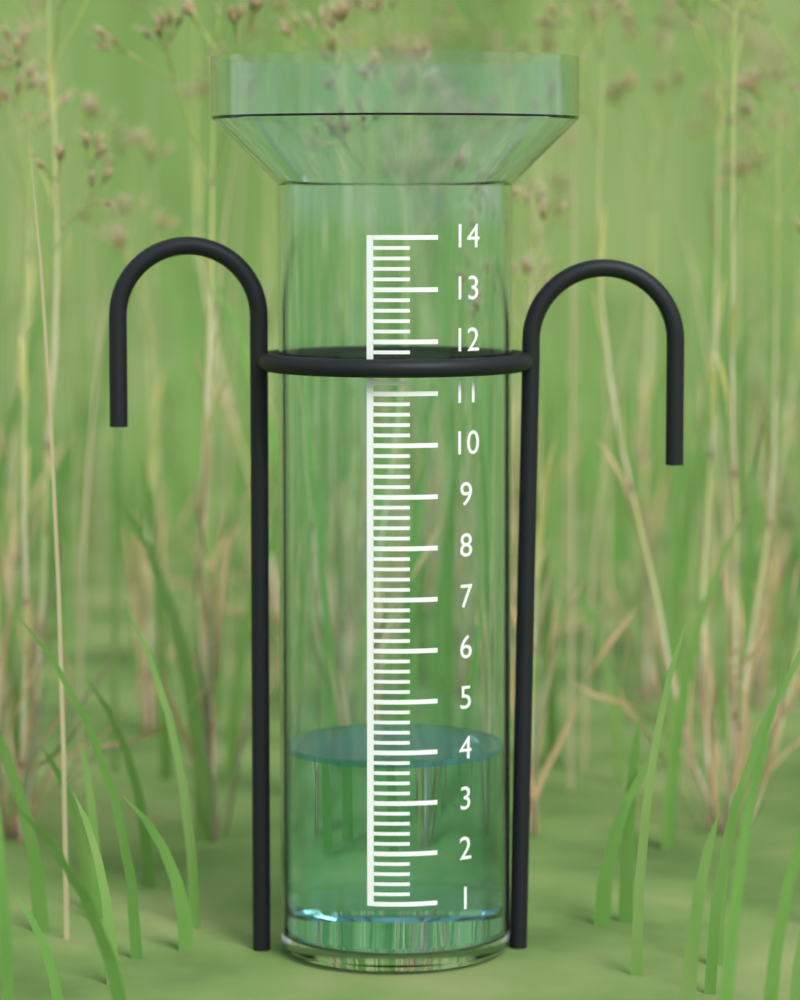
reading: 3.8 (no unit)
